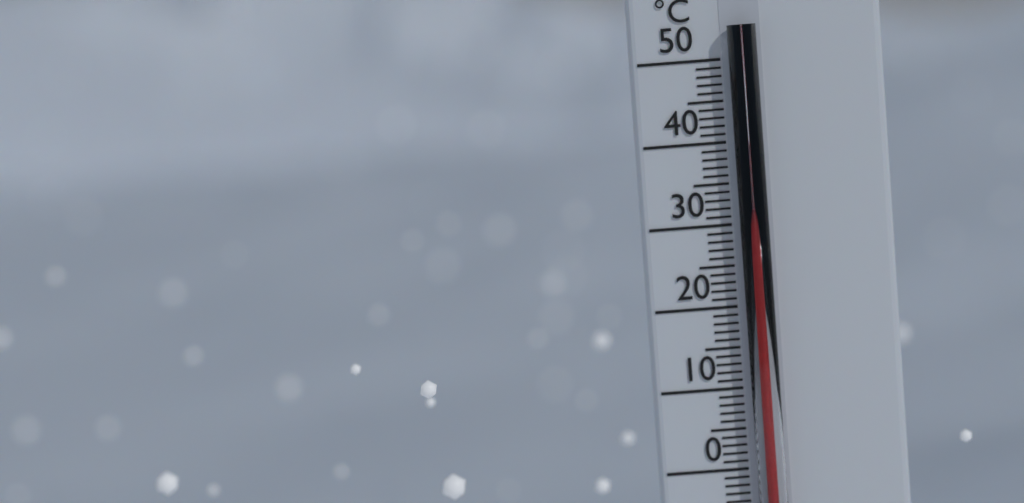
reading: 31 °C
